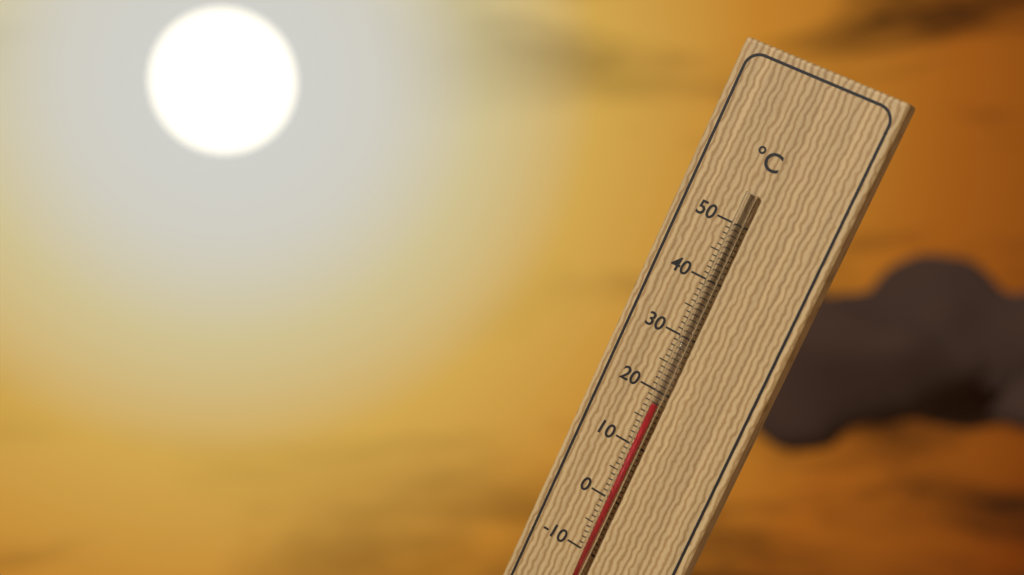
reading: 18 °C
